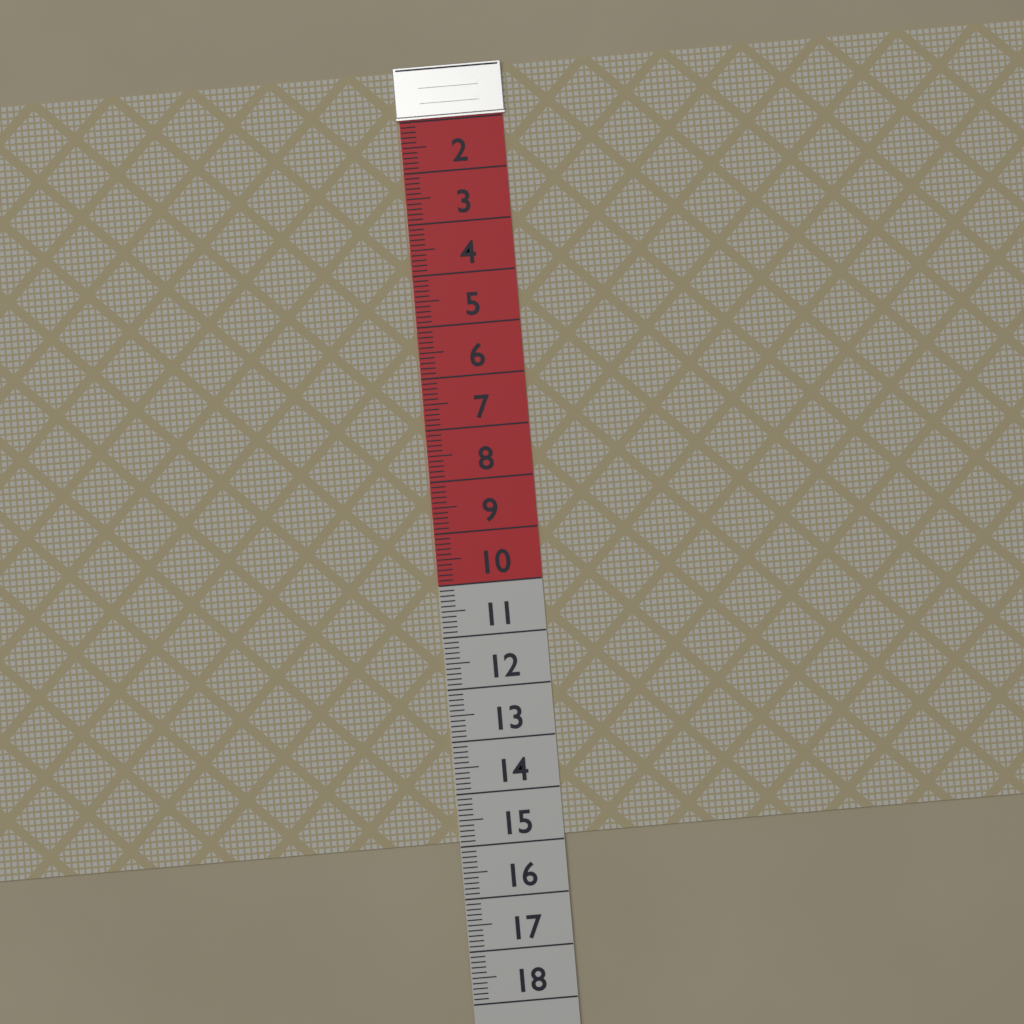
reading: 14.9 (no unit)
